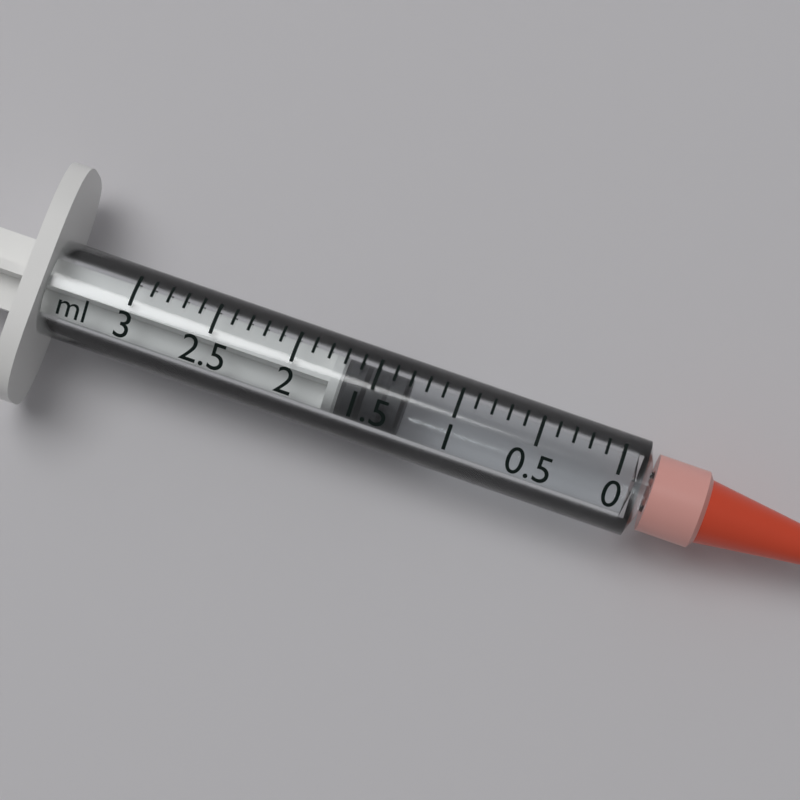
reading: 1.3 ml
